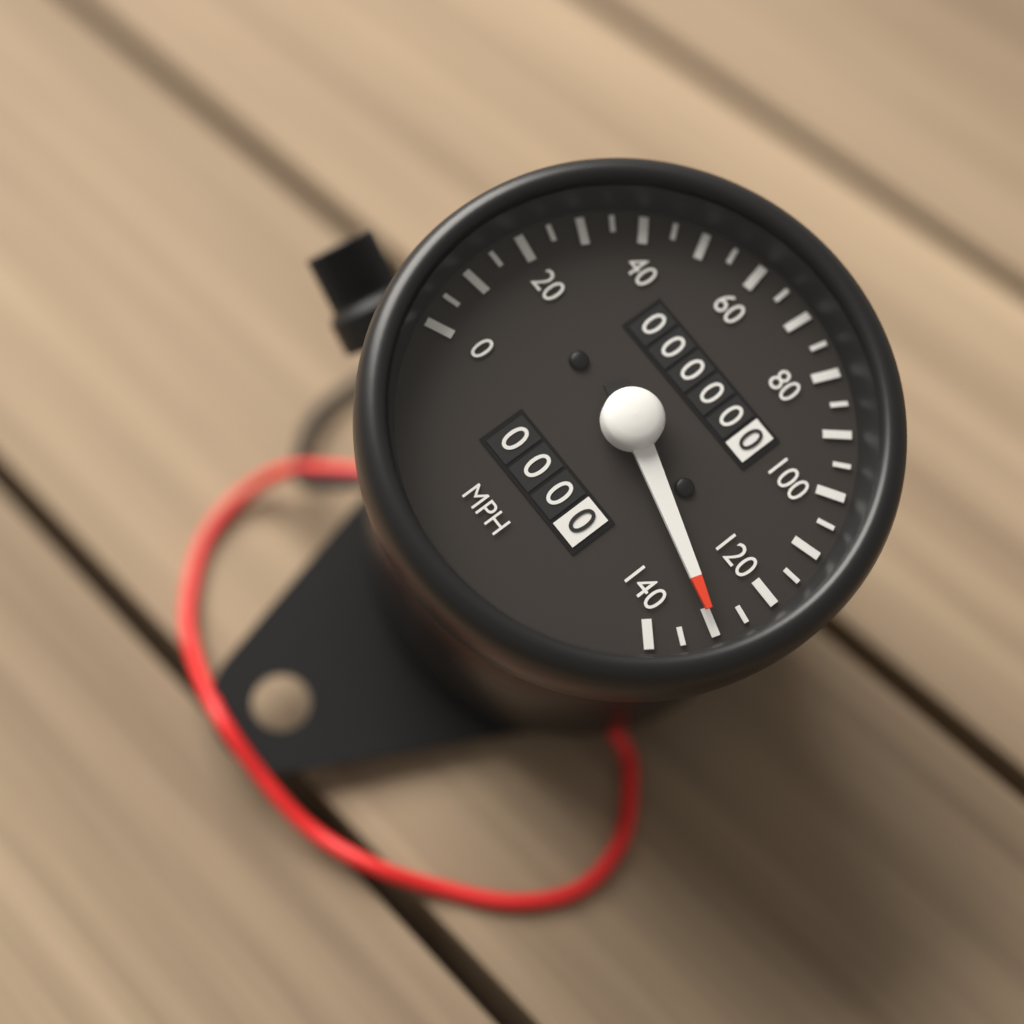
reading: 130 mph
